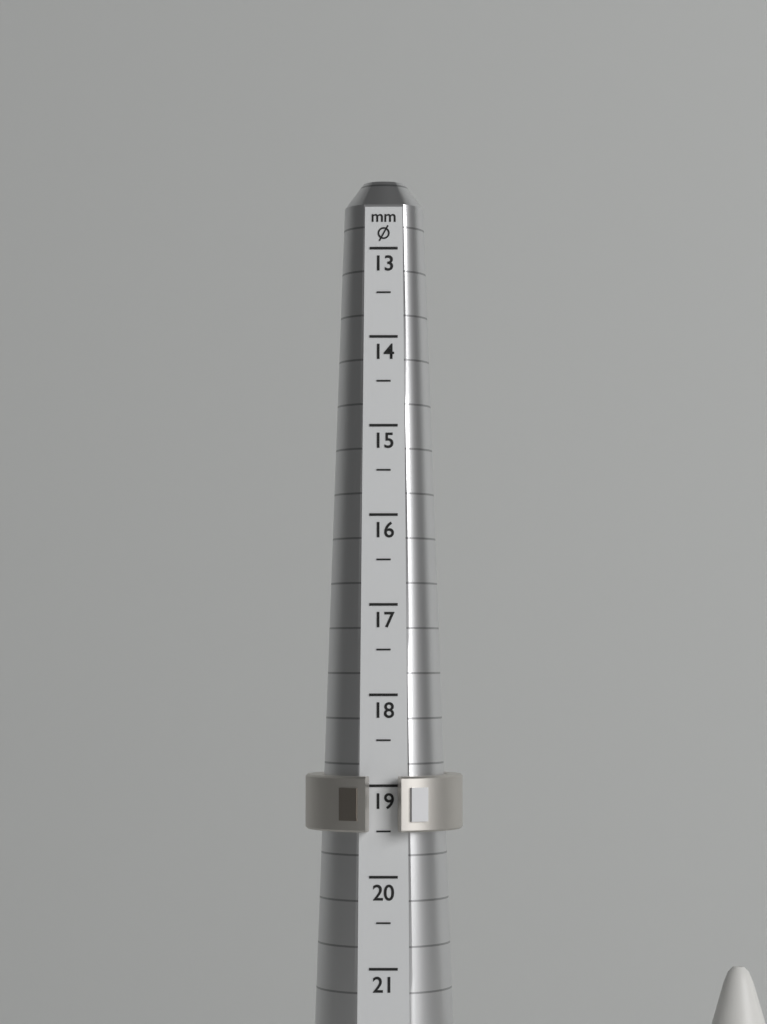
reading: 19.5 mm
